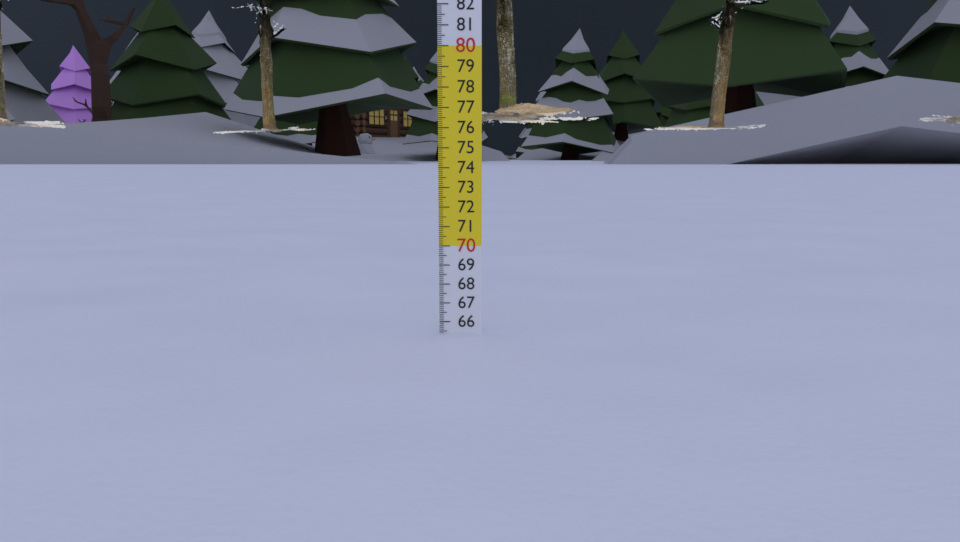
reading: 65.4 cm
